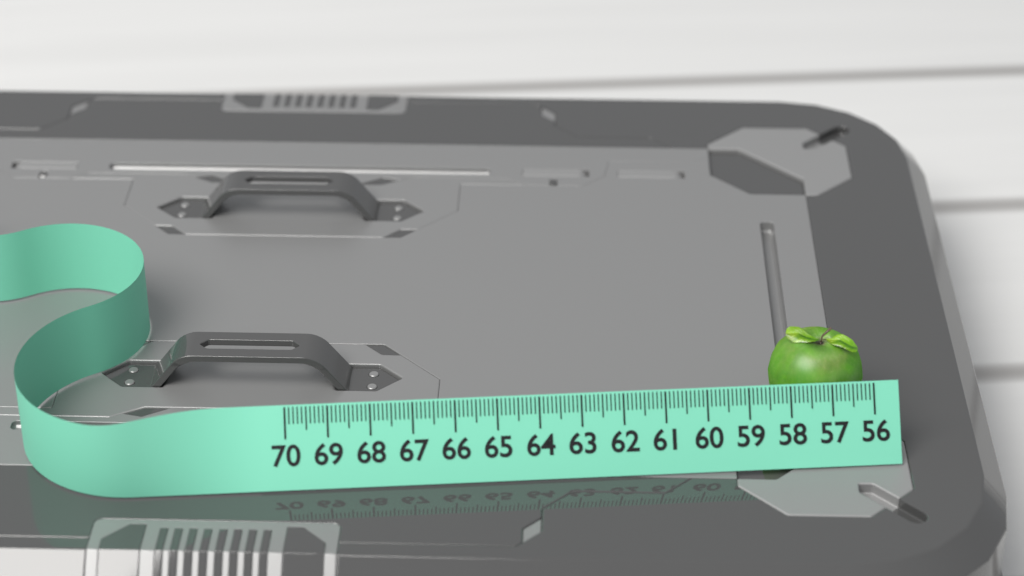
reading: 58.3 (no unit)
